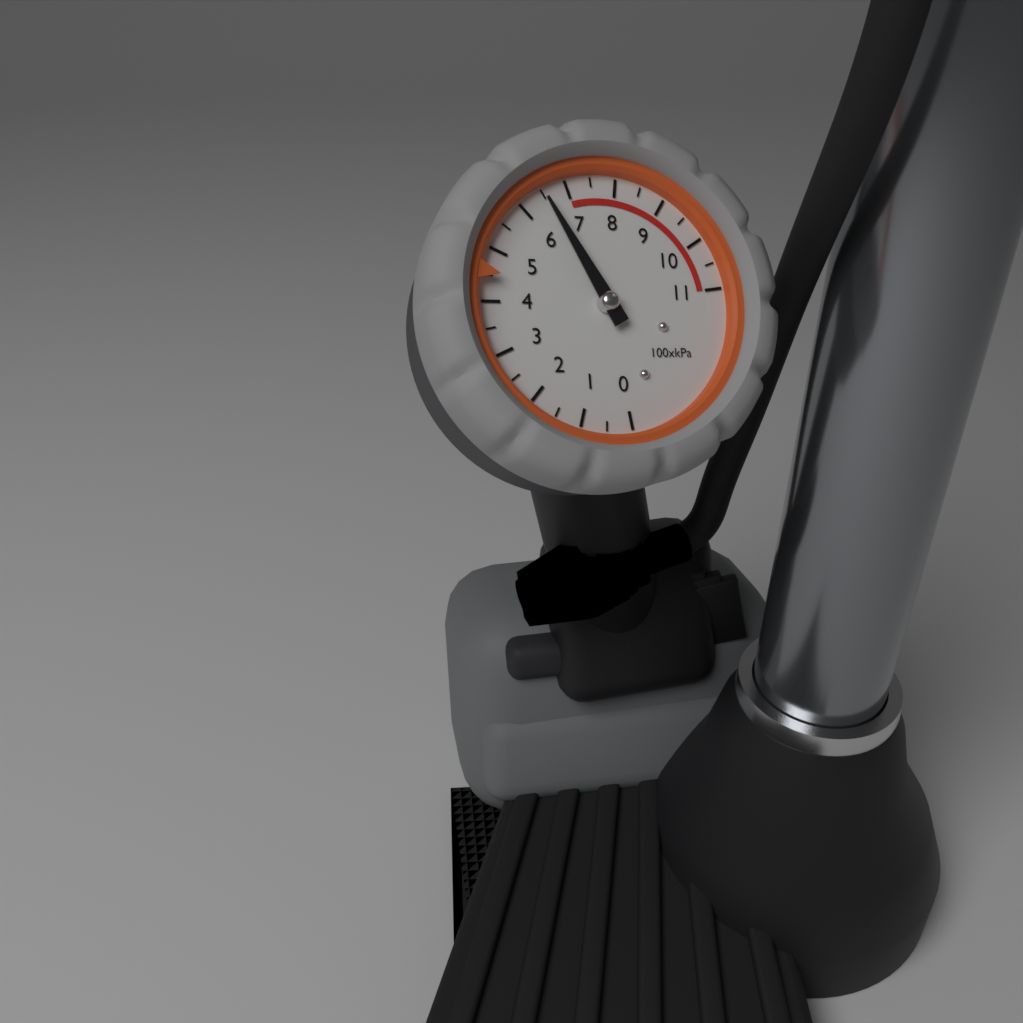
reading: 650 kPa
